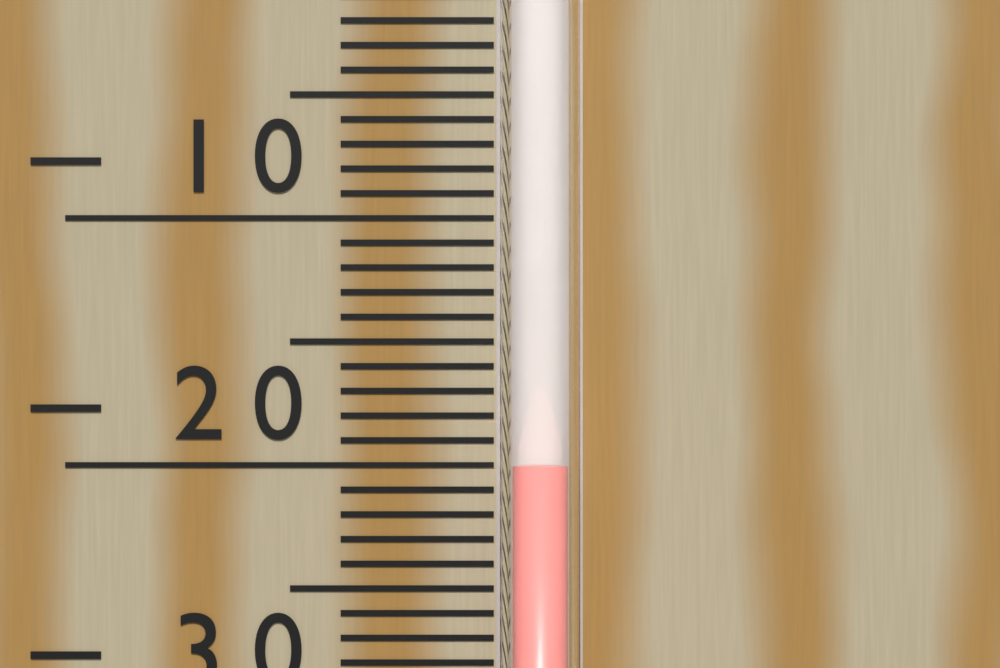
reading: -20 °C
